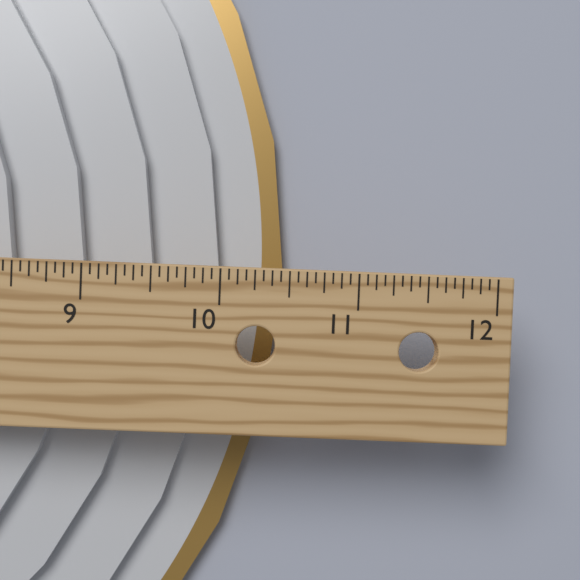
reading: 10.4375 in
